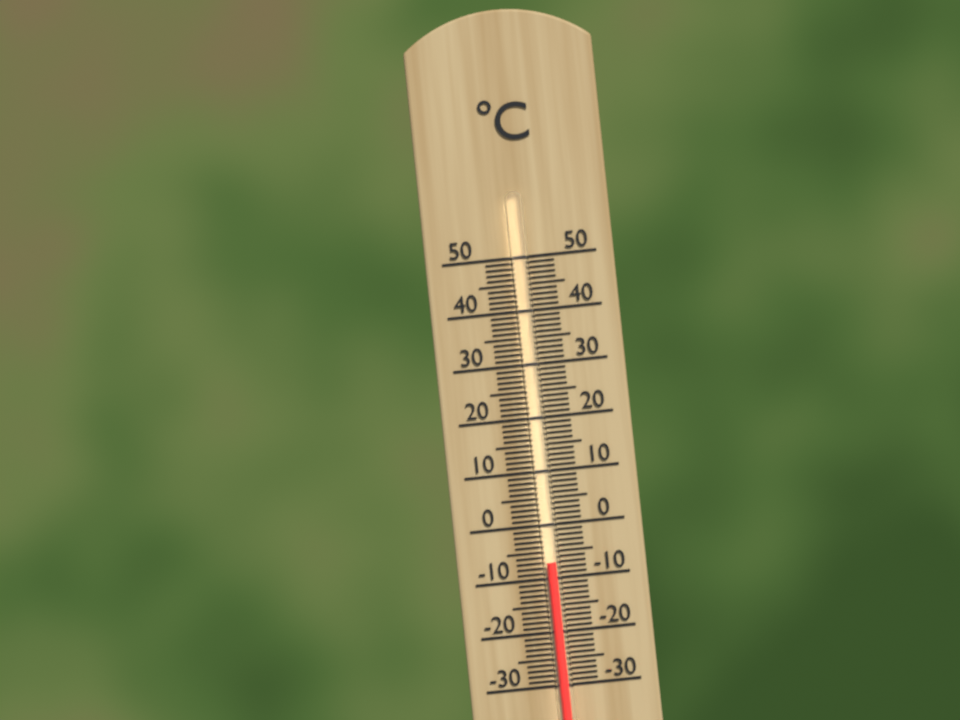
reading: -7 °C
